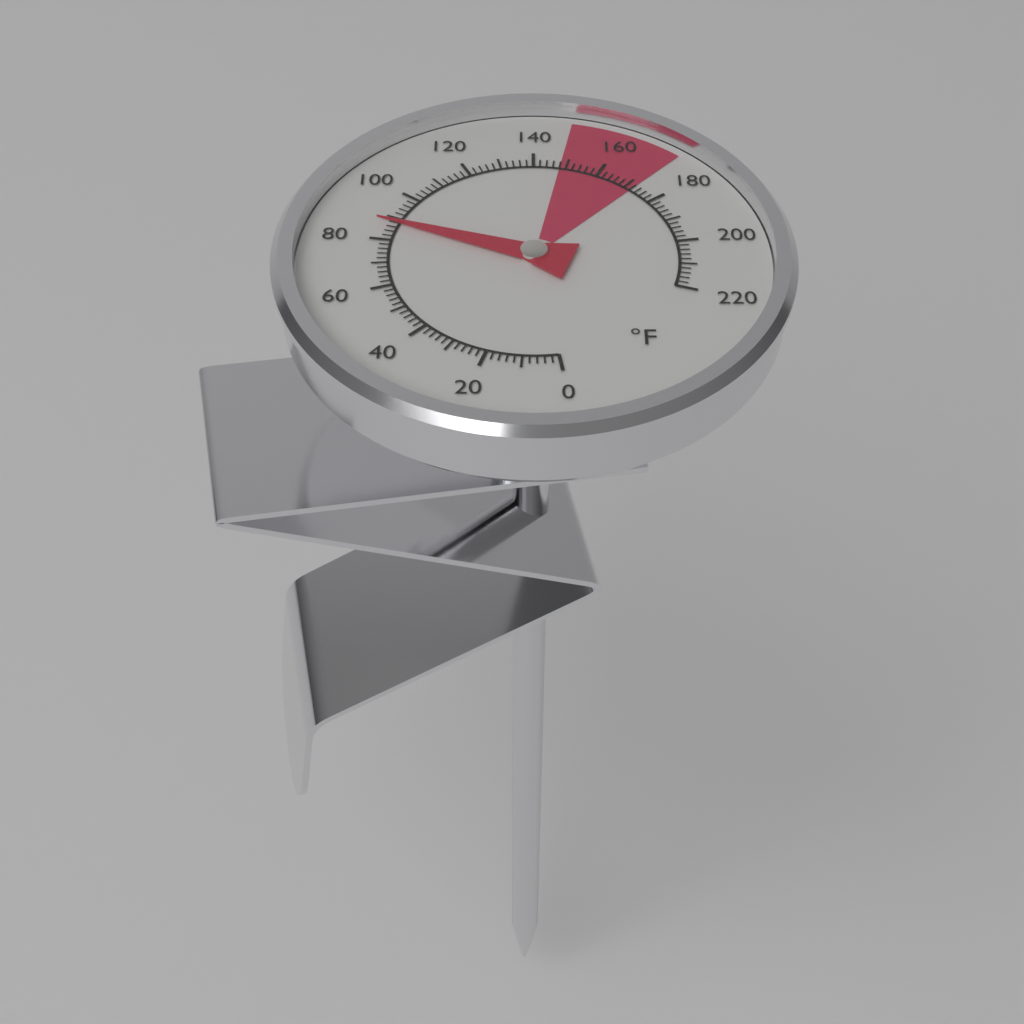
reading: 88 °F
